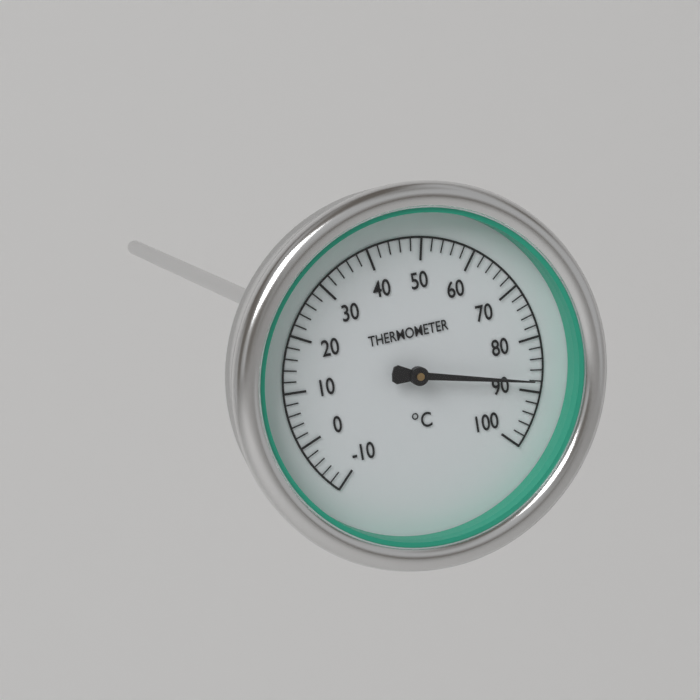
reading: 88 °C
